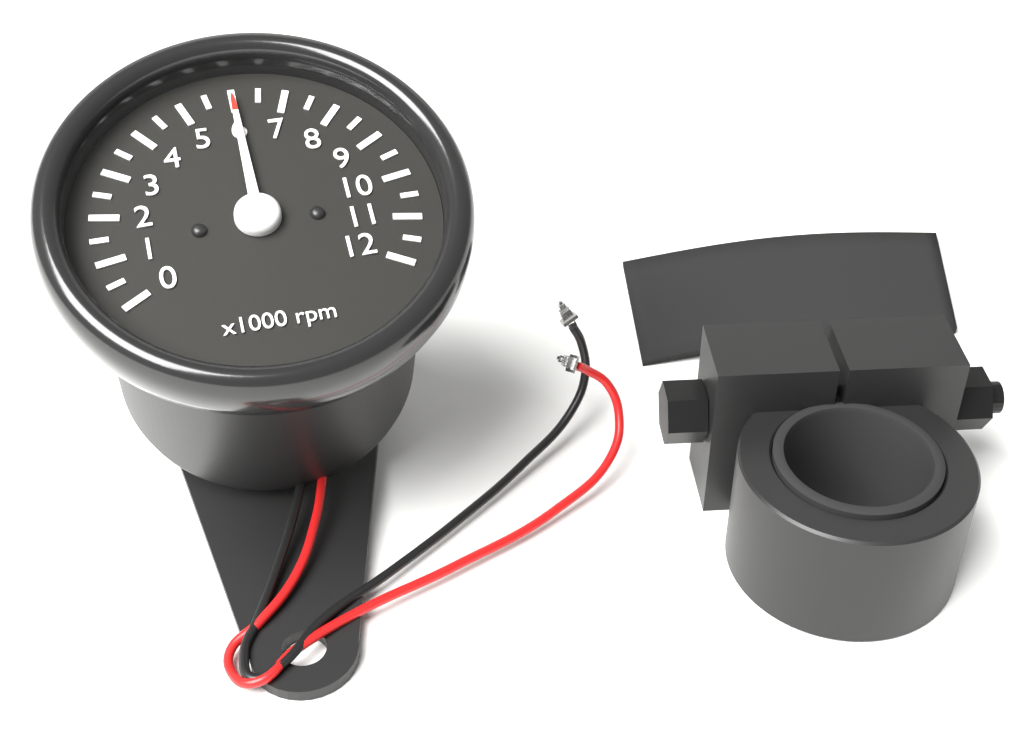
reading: 6.0 x1000 rpm
